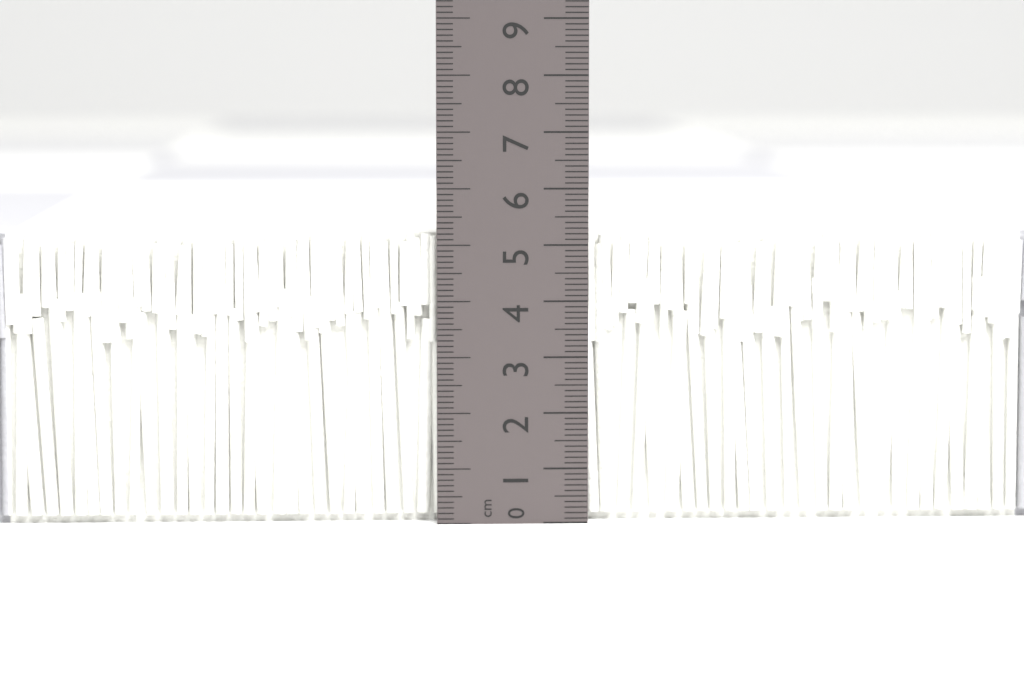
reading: 5.2 cm
